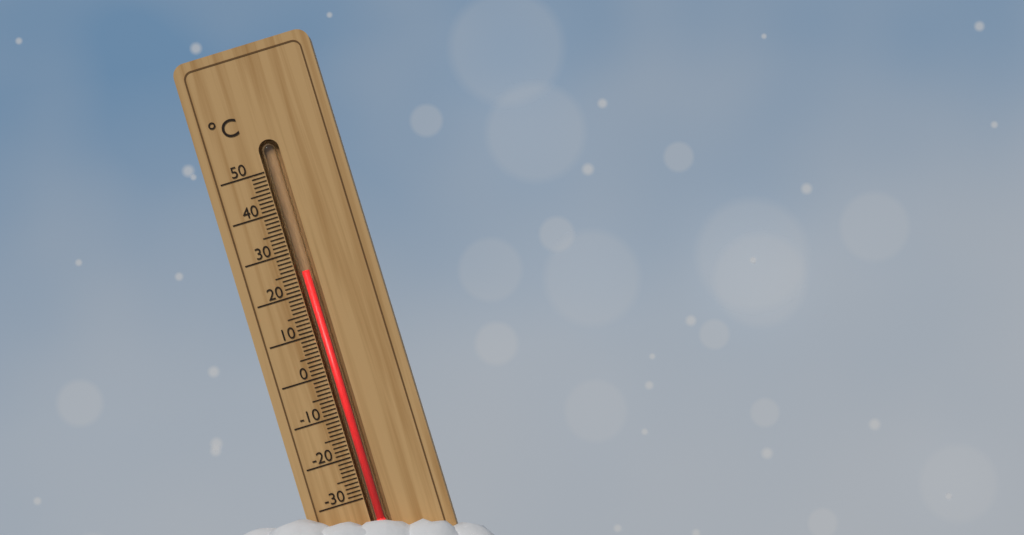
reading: 25 °C
